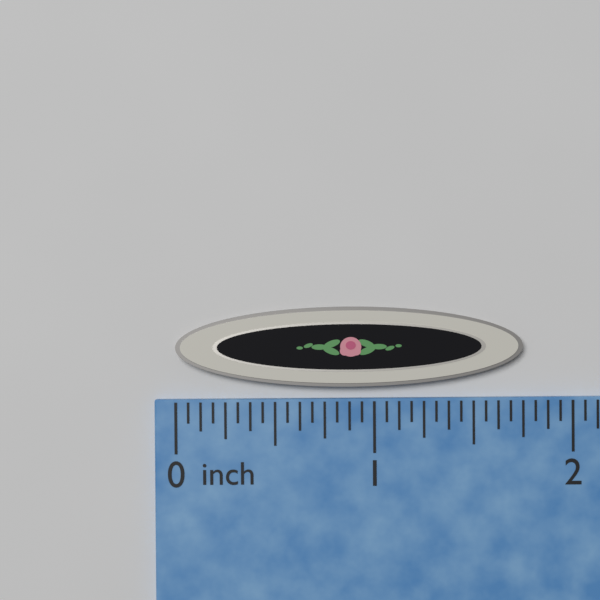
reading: 1.7500 inch
